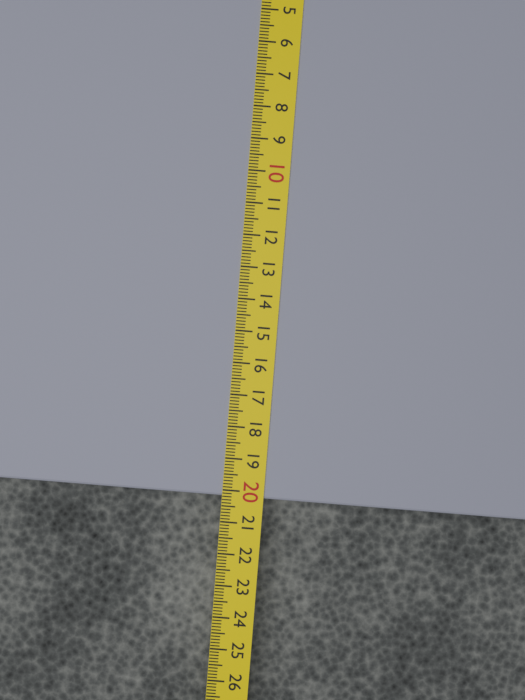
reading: 20.2 cm
